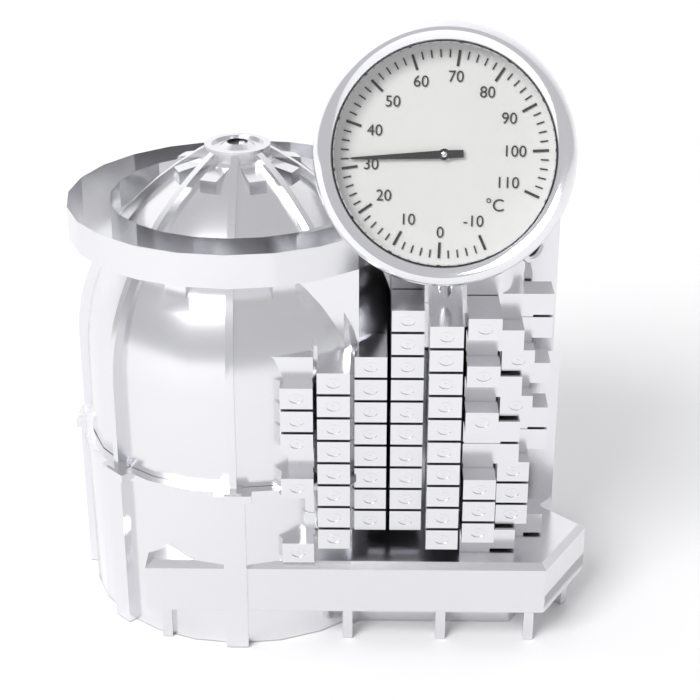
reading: 32 °C
